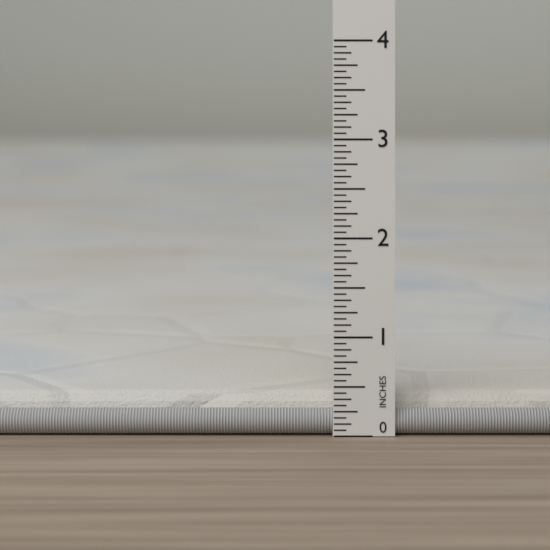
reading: 0.4000 in
